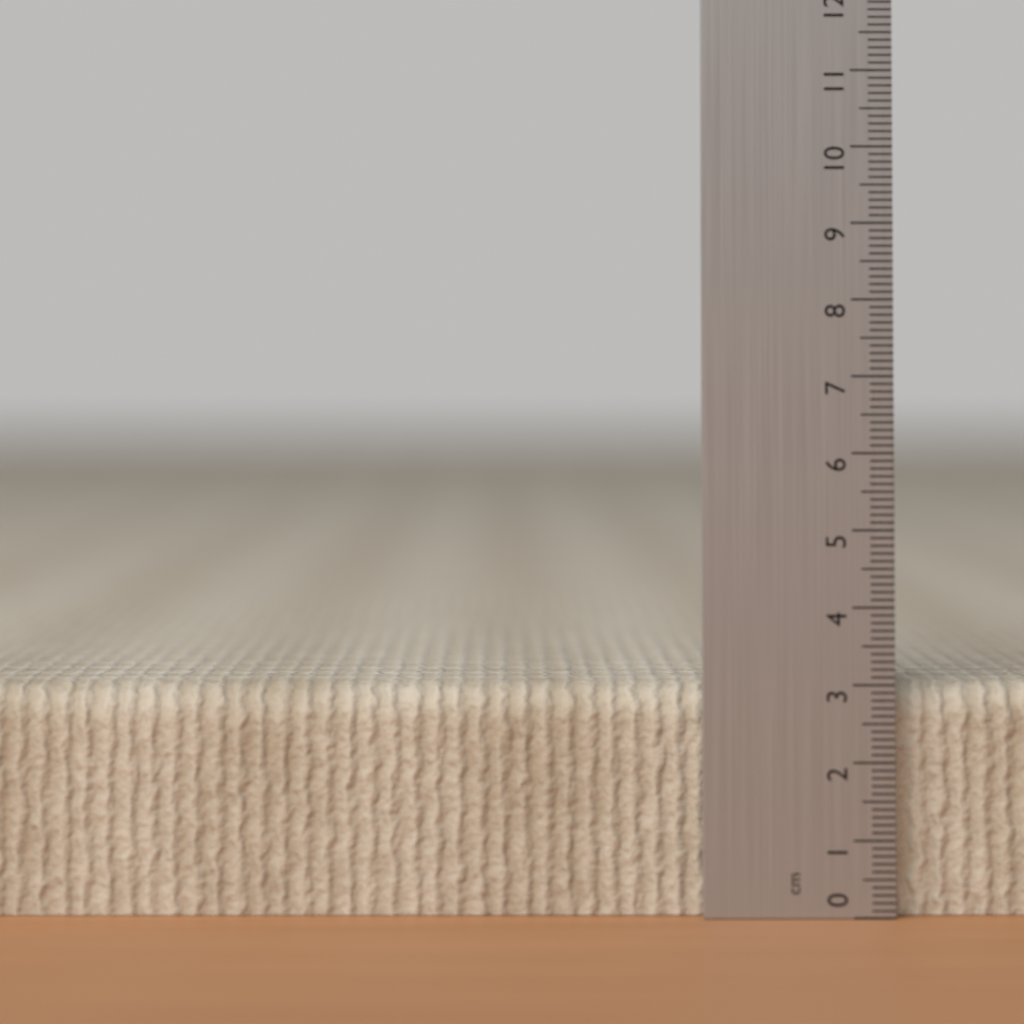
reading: 3.0 cm
